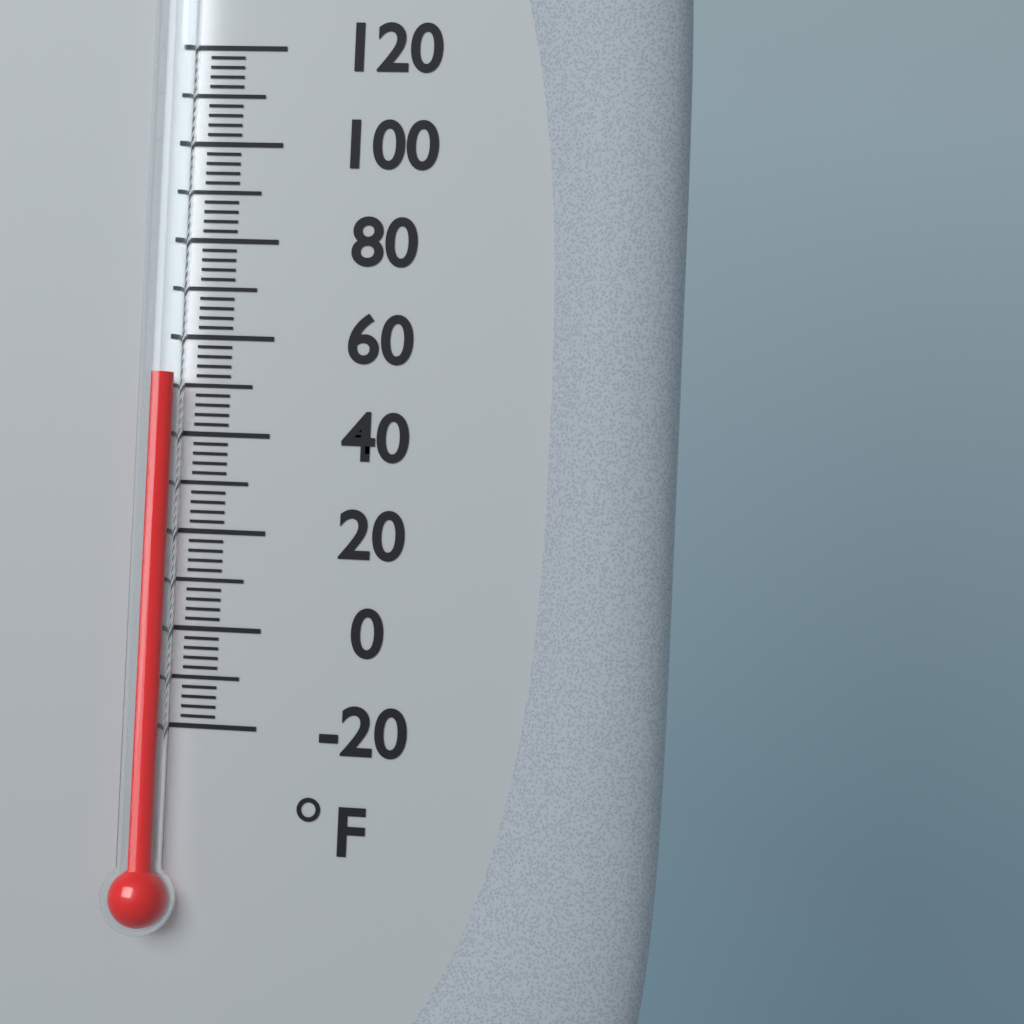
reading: 52 °F
